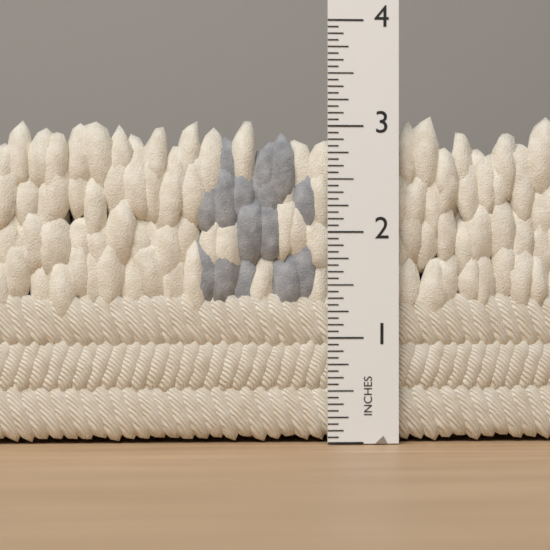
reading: 3.1250 in
